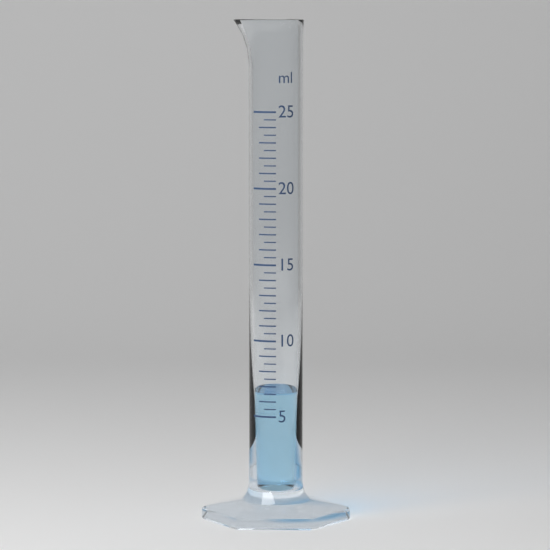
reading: 6.5 ml
